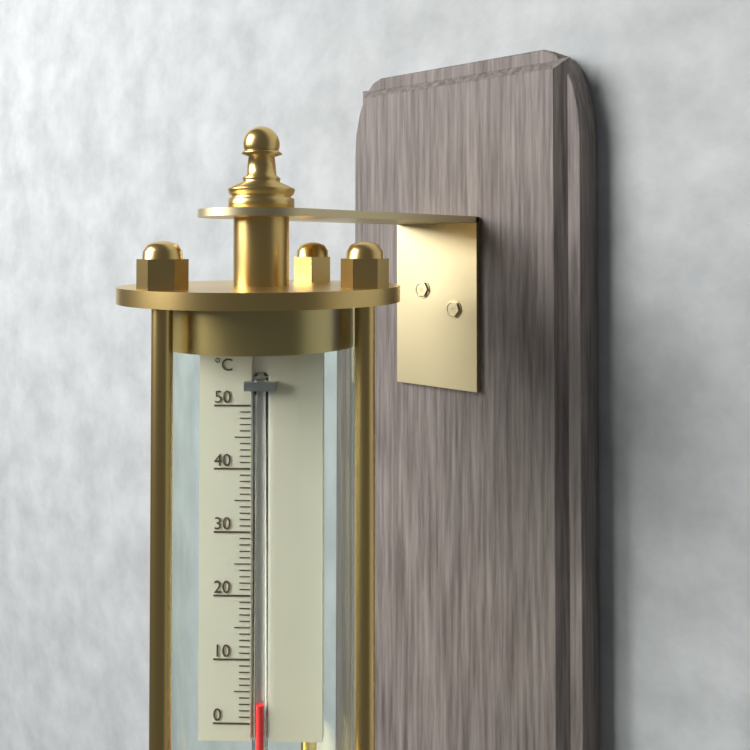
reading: 3 °C
